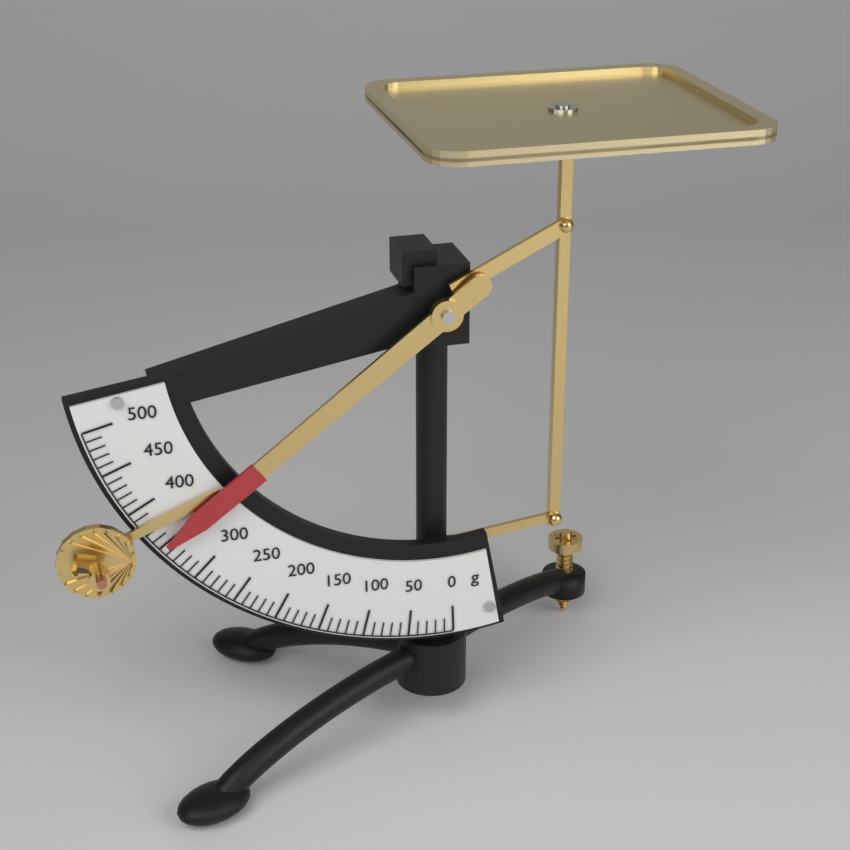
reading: 350 g
